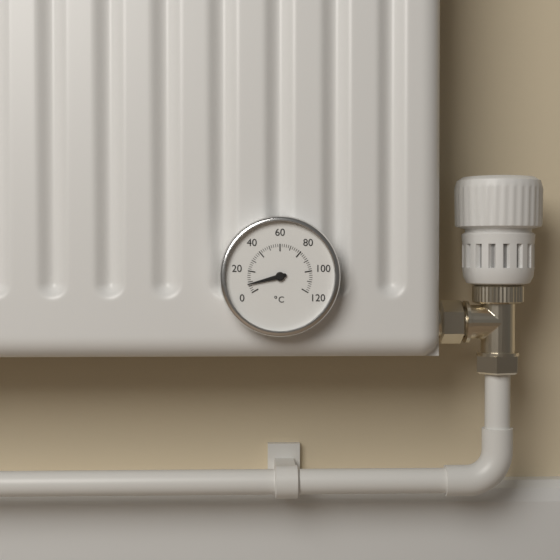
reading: 8 °C
